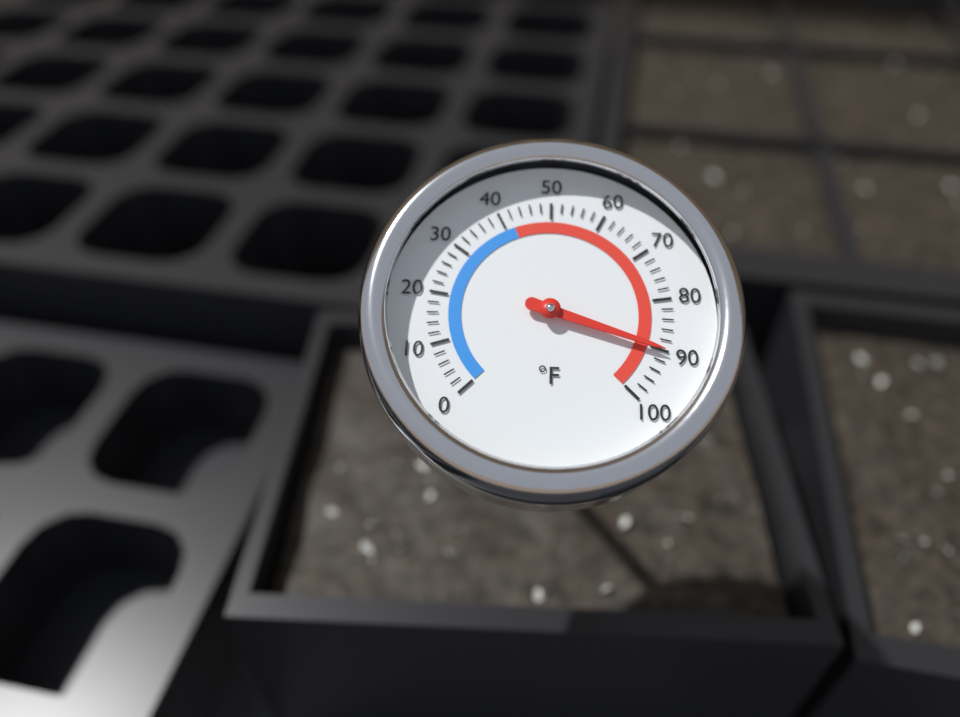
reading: 90 °F
